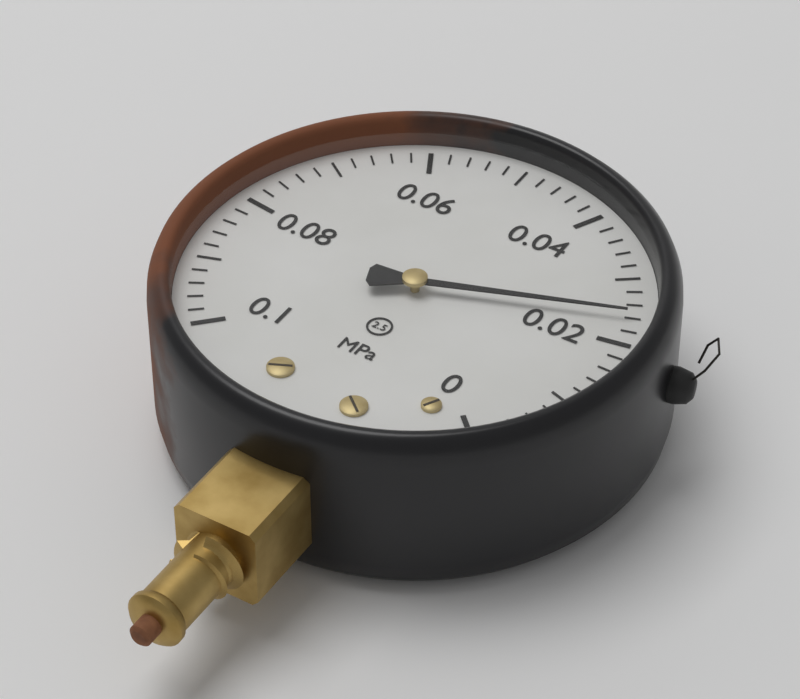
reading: 0.024 MPa
